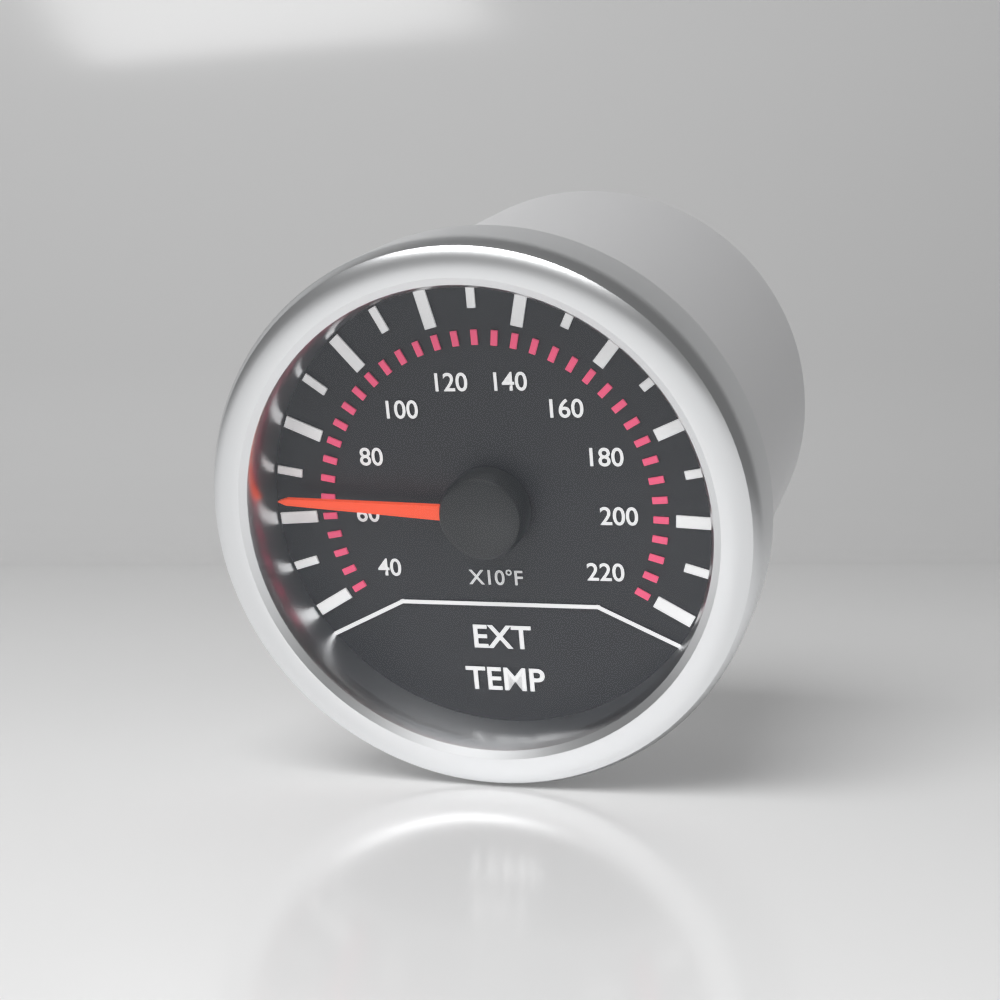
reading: 650 °F
